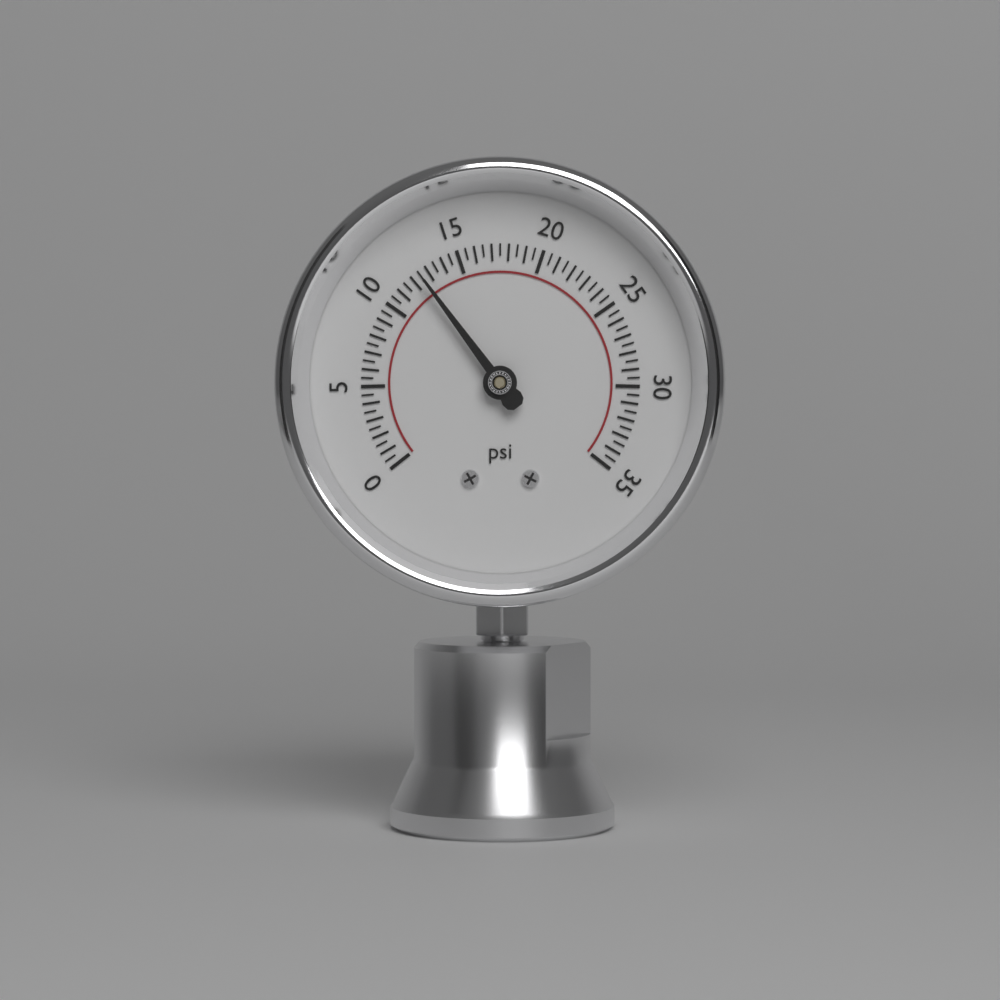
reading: 12.5 psi
